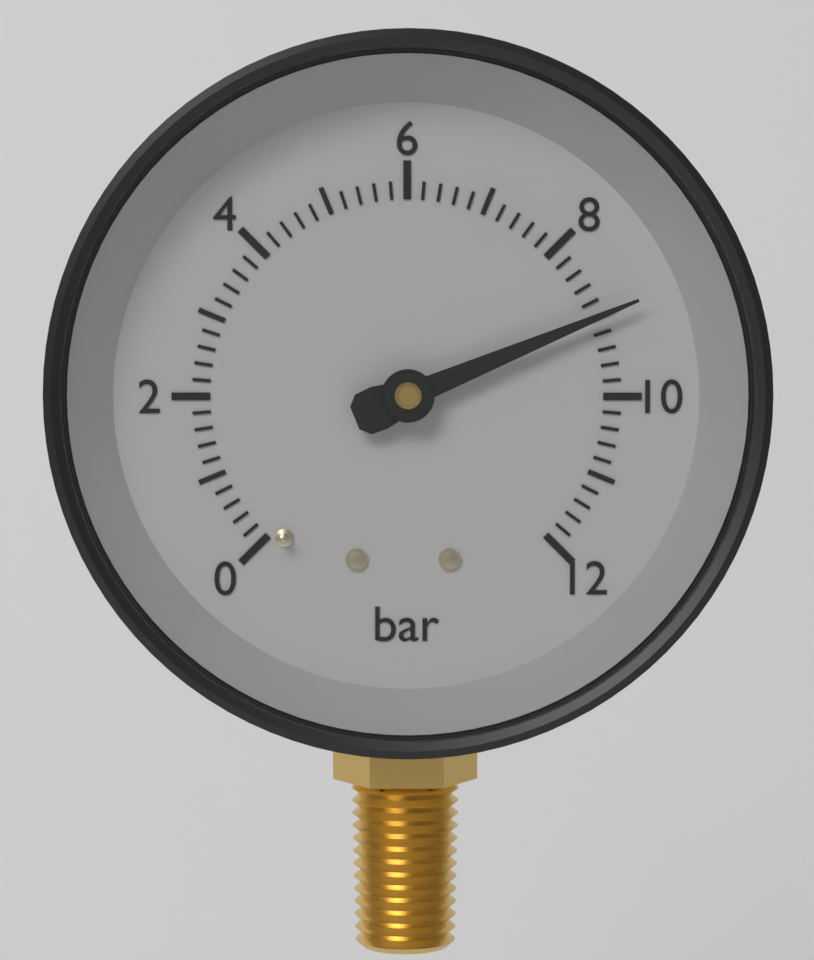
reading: 9.0 bar
